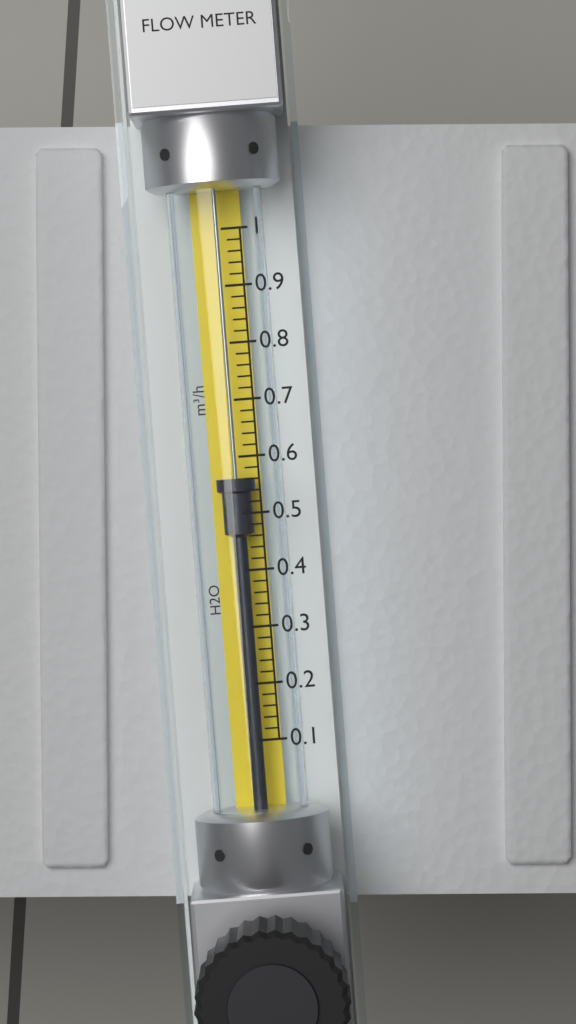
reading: 0.56 m³/h
